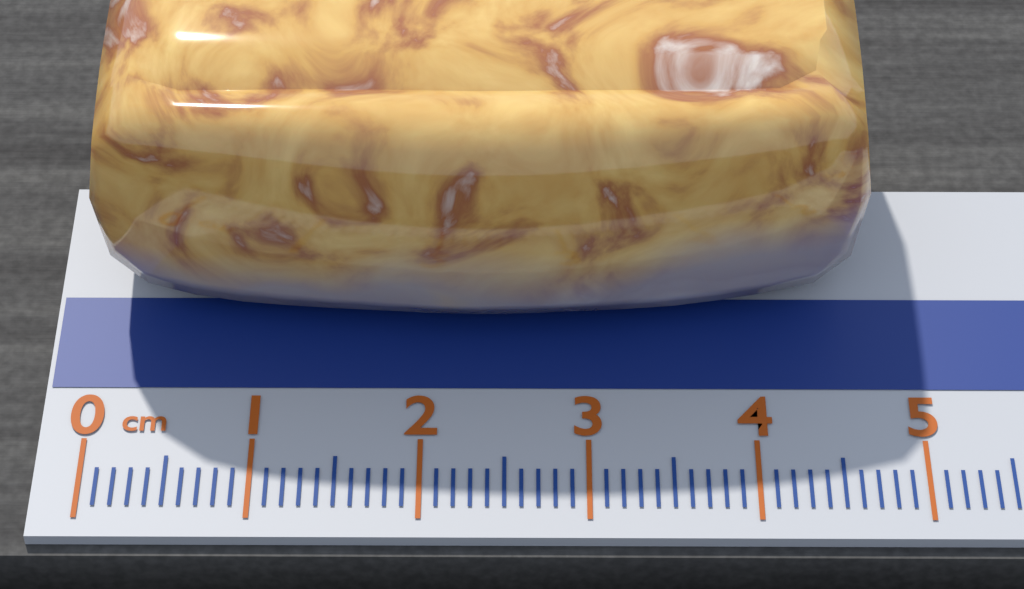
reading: 4.7 cm
